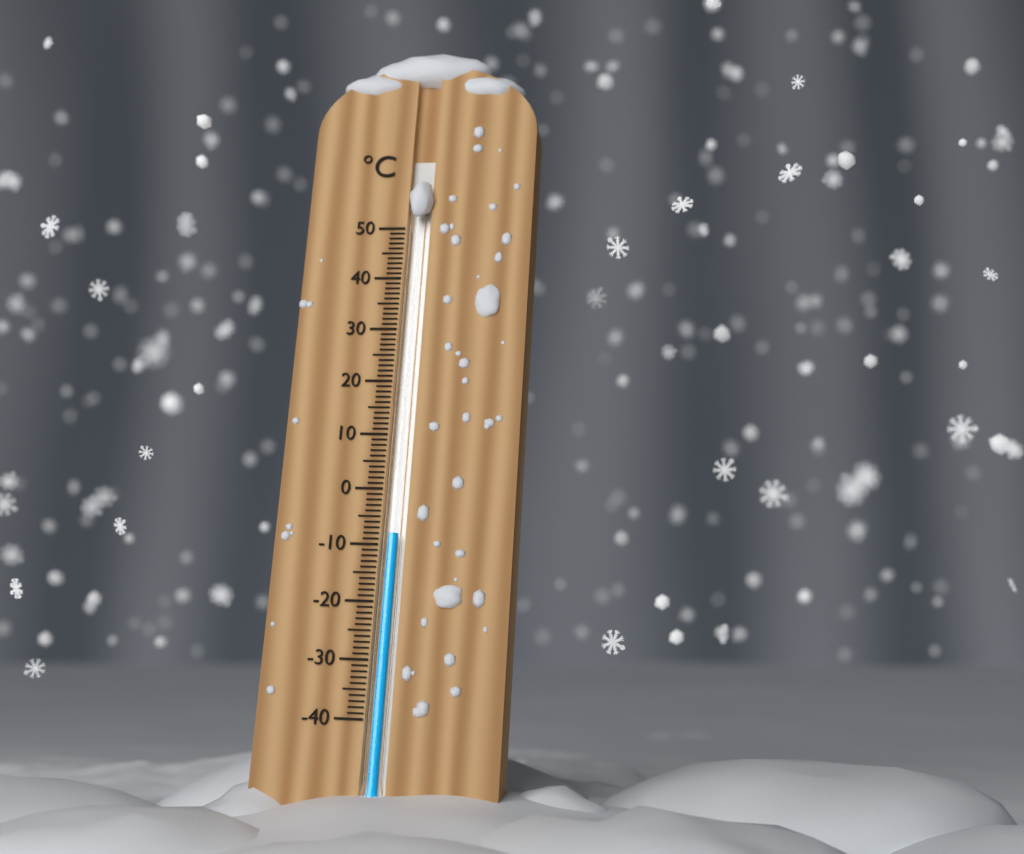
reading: -8 °C
